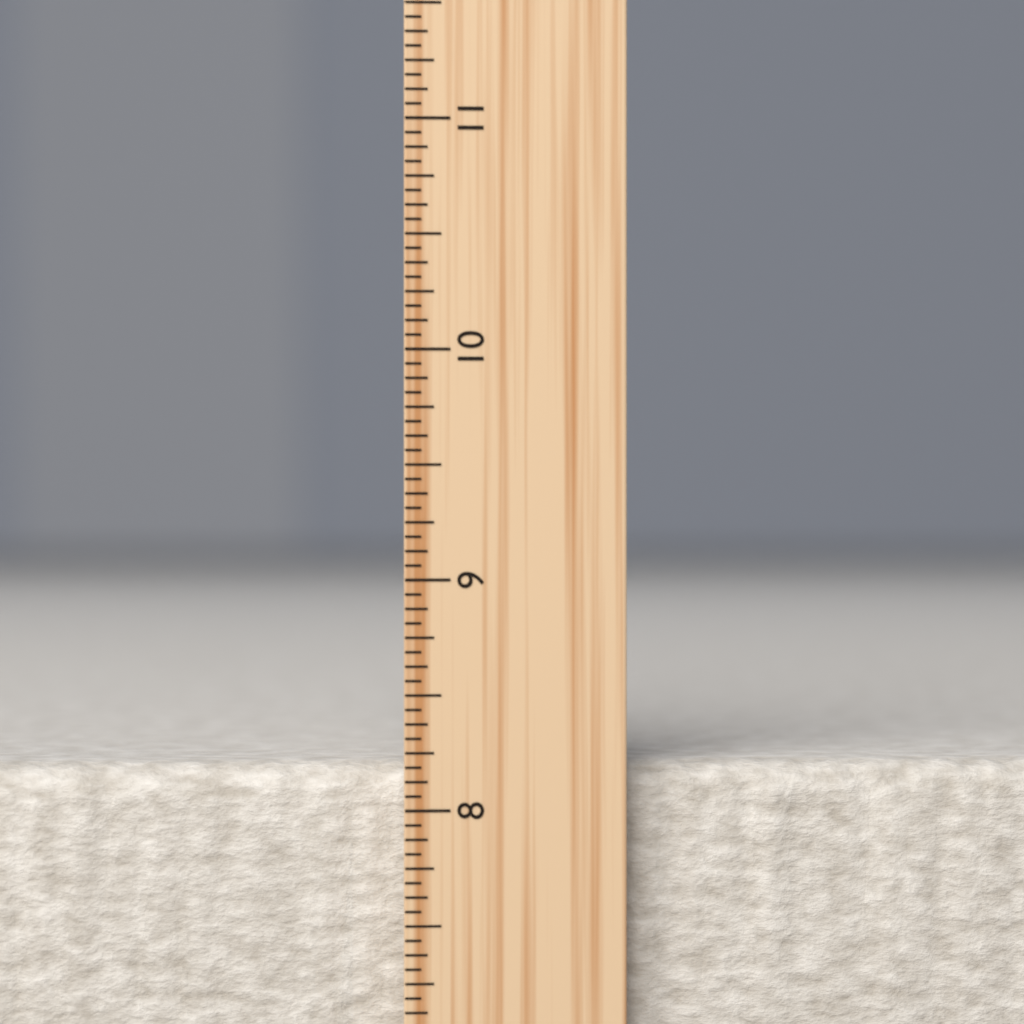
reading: 8.1875 inch
